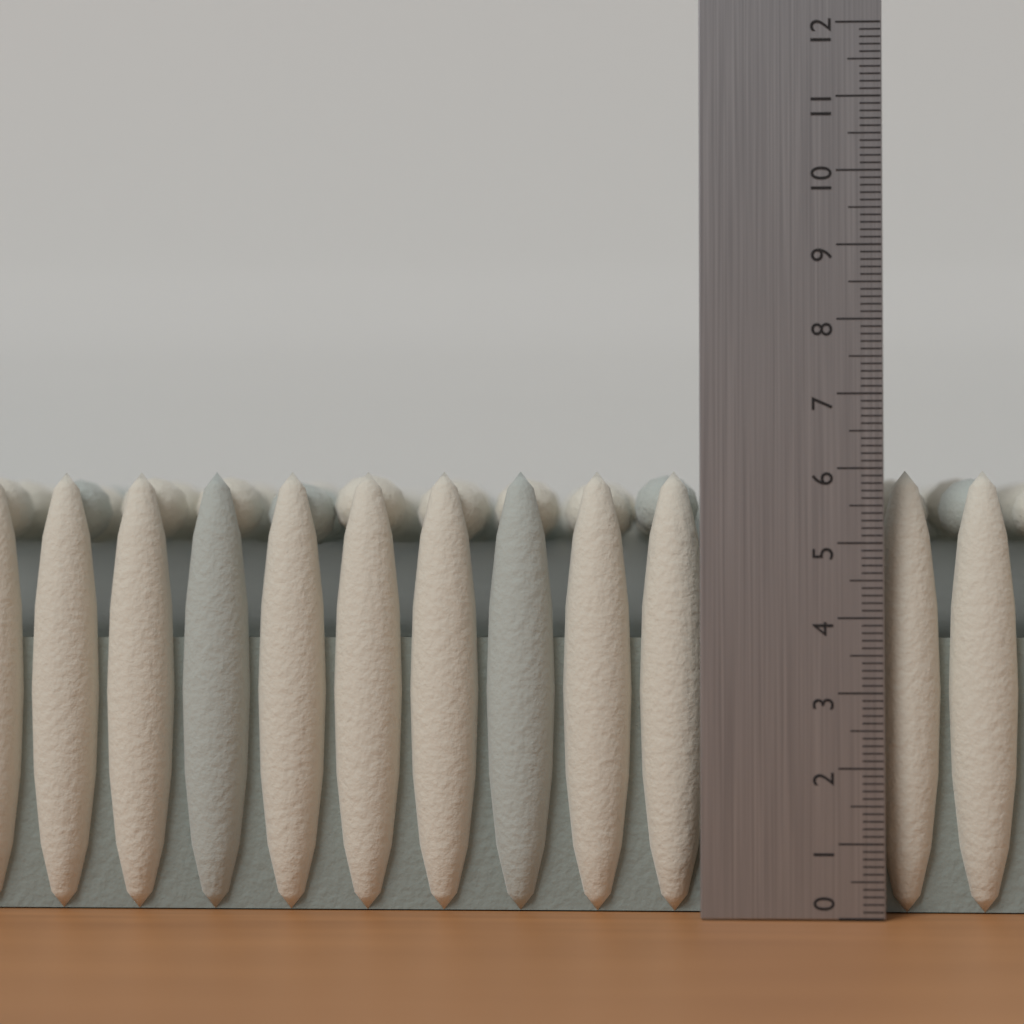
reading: 6.0 (no unit)
